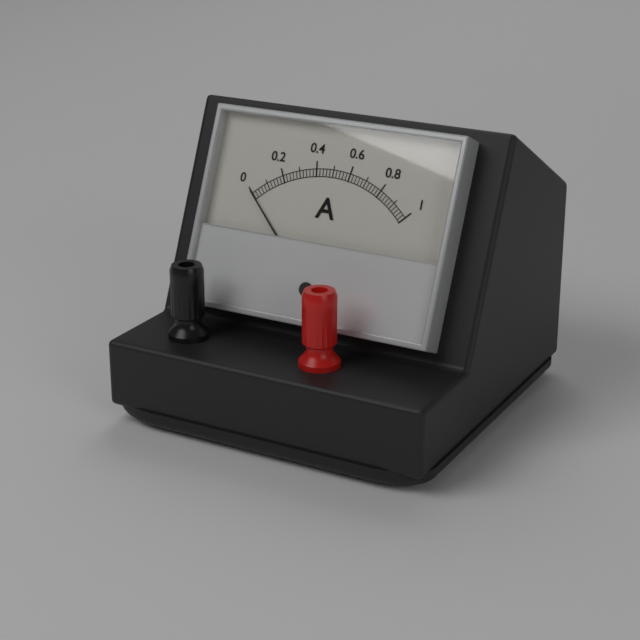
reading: 0.00 A
